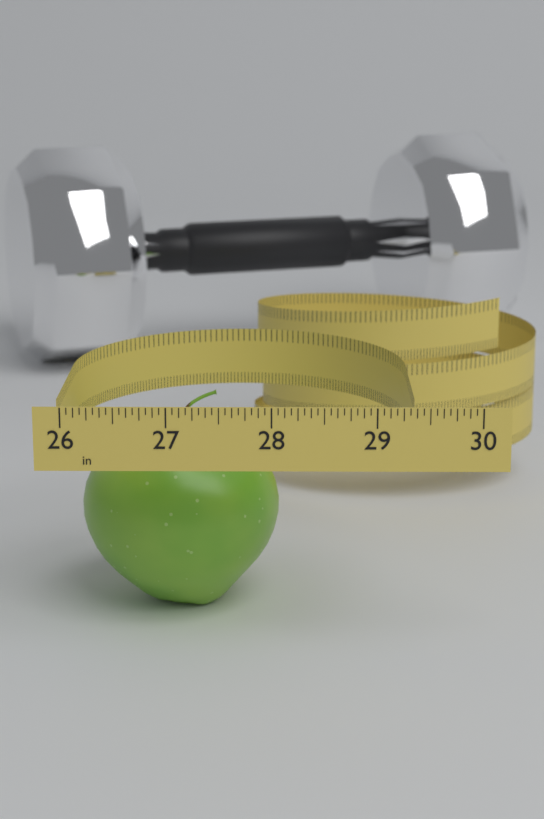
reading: 28.0625 in
